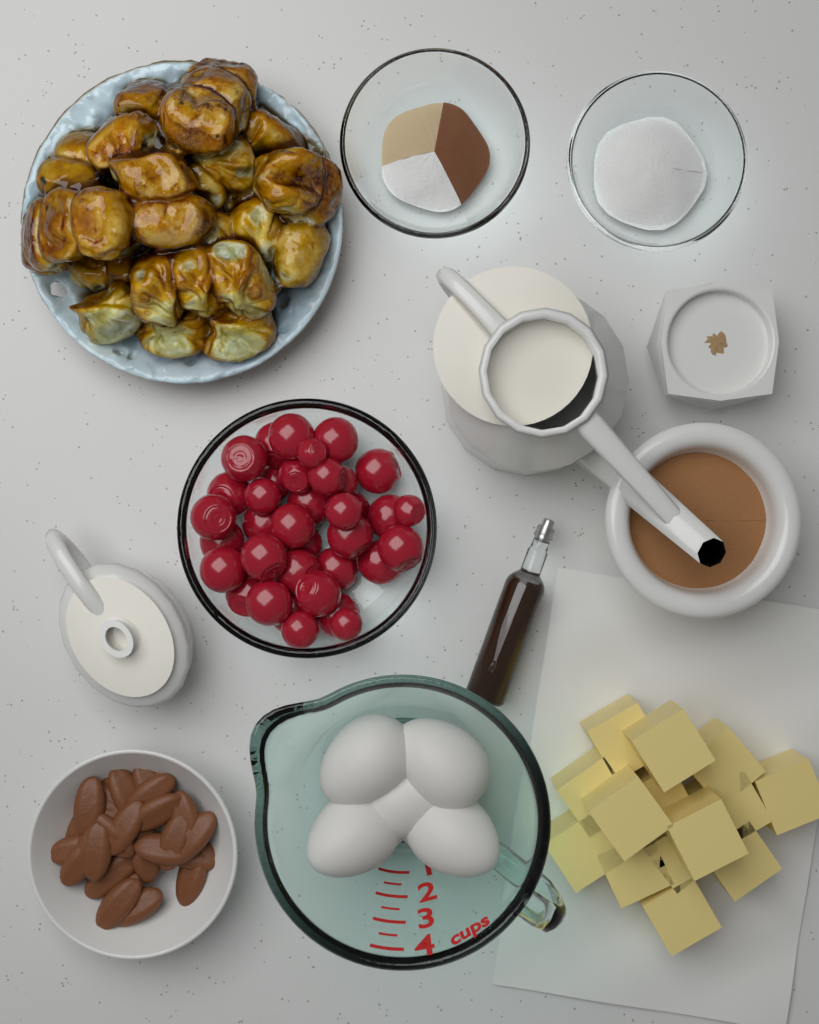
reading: 3.75 cups
